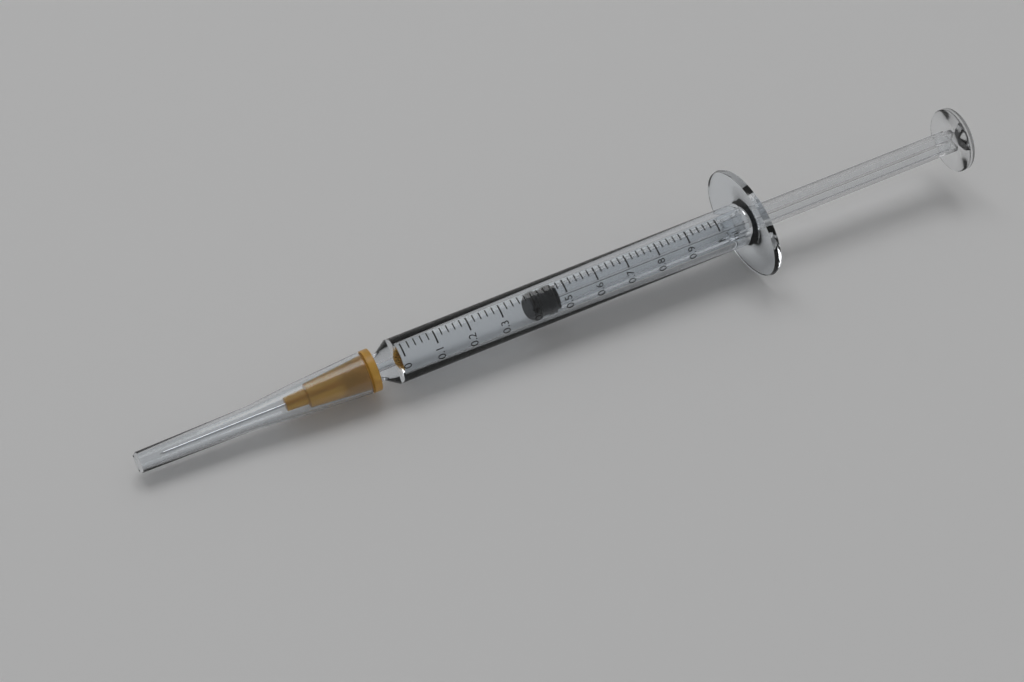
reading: 0.40 ml
